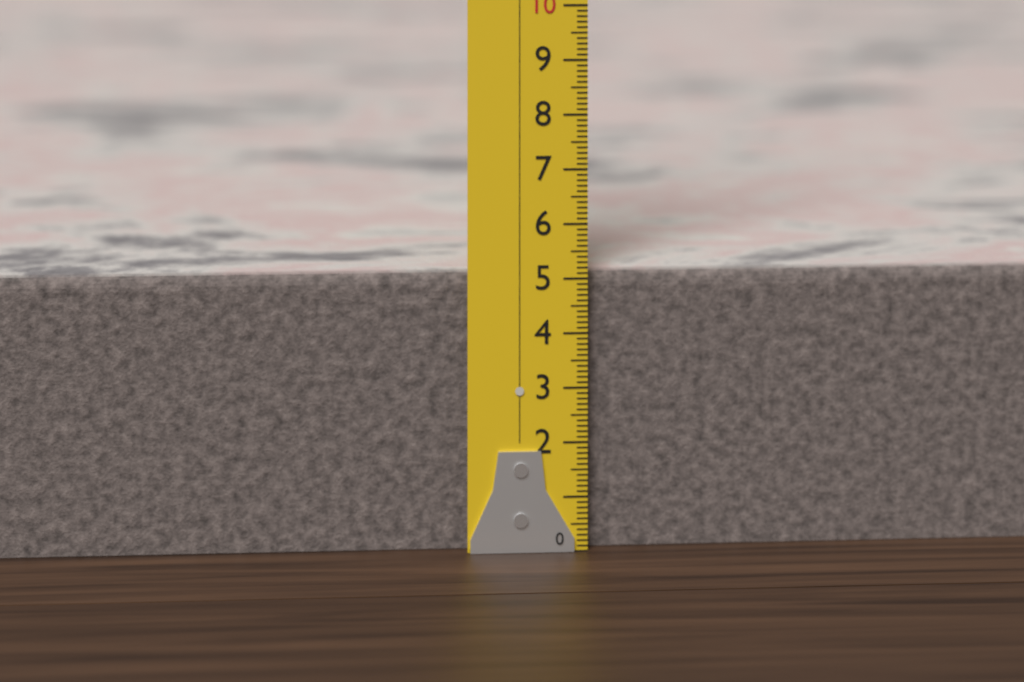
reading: 5.1 (no unit)
